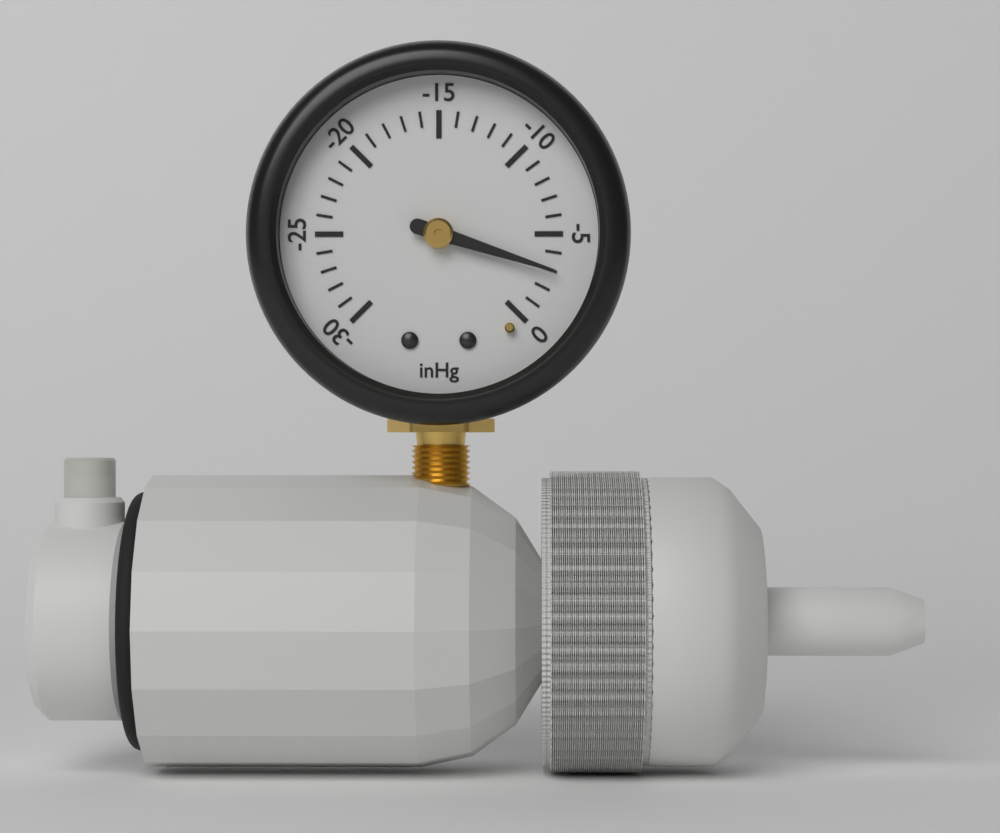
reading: -3 inHg
